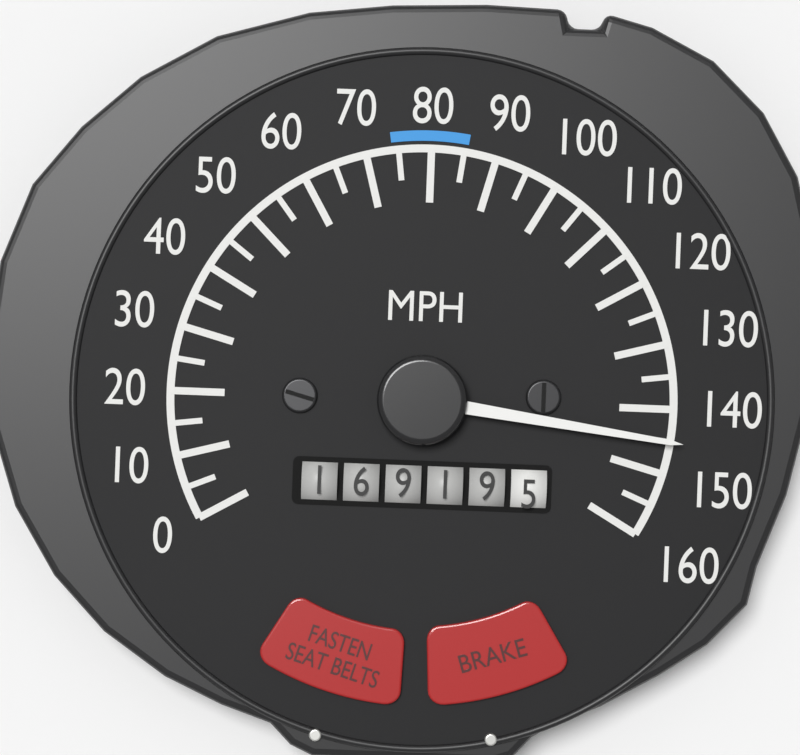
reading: 145 MPH
